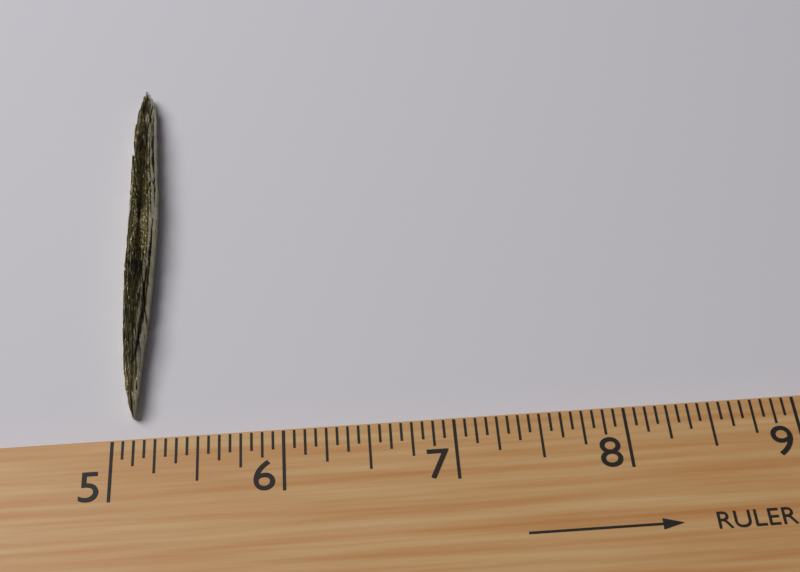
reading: 5.1875 (no unit)
